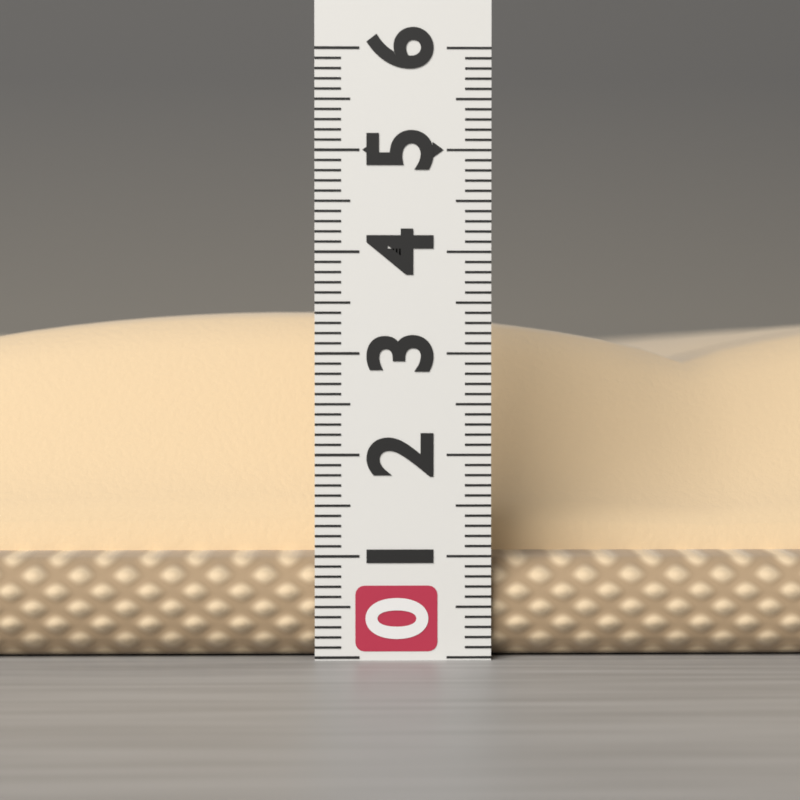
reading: 3.5 (no unit)
